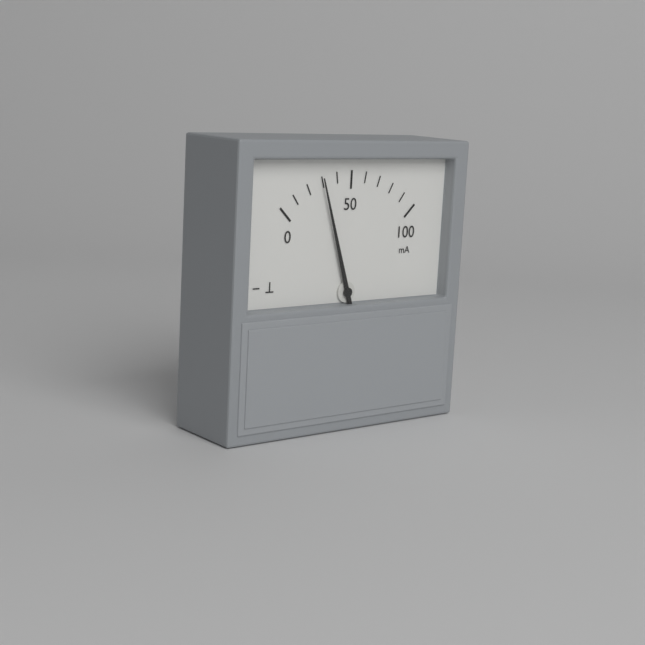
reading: 30 mA
